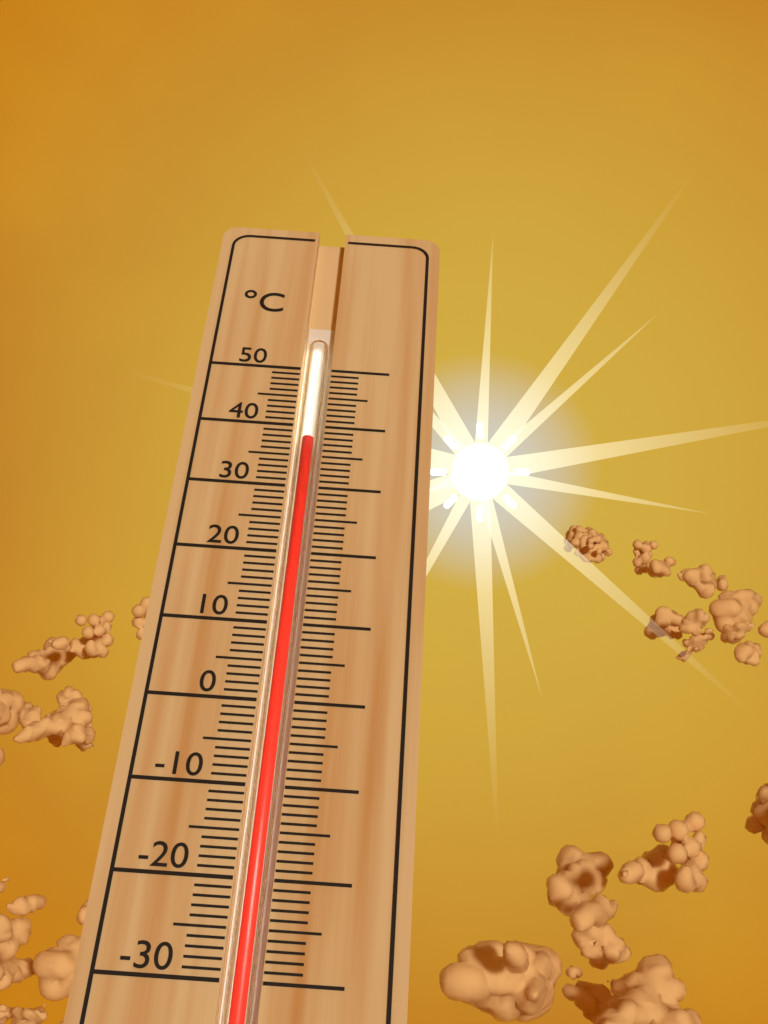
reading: 38 °C
